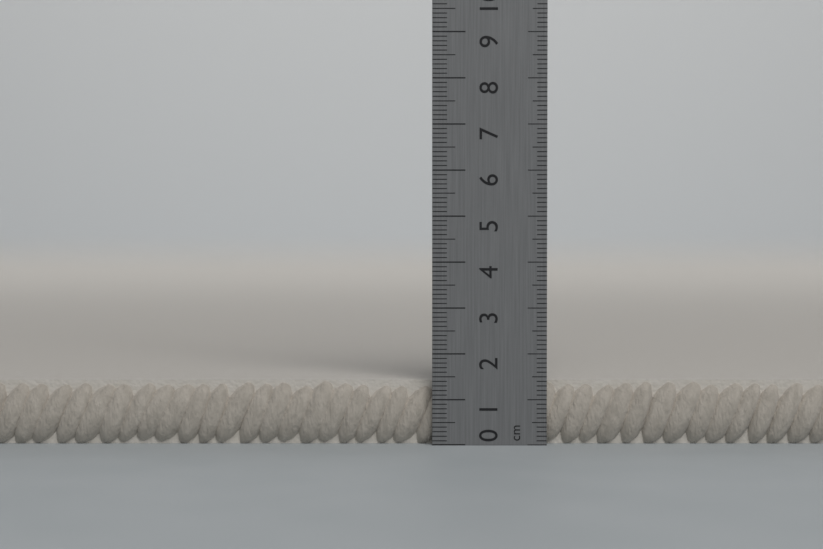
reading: 1.4 cm
